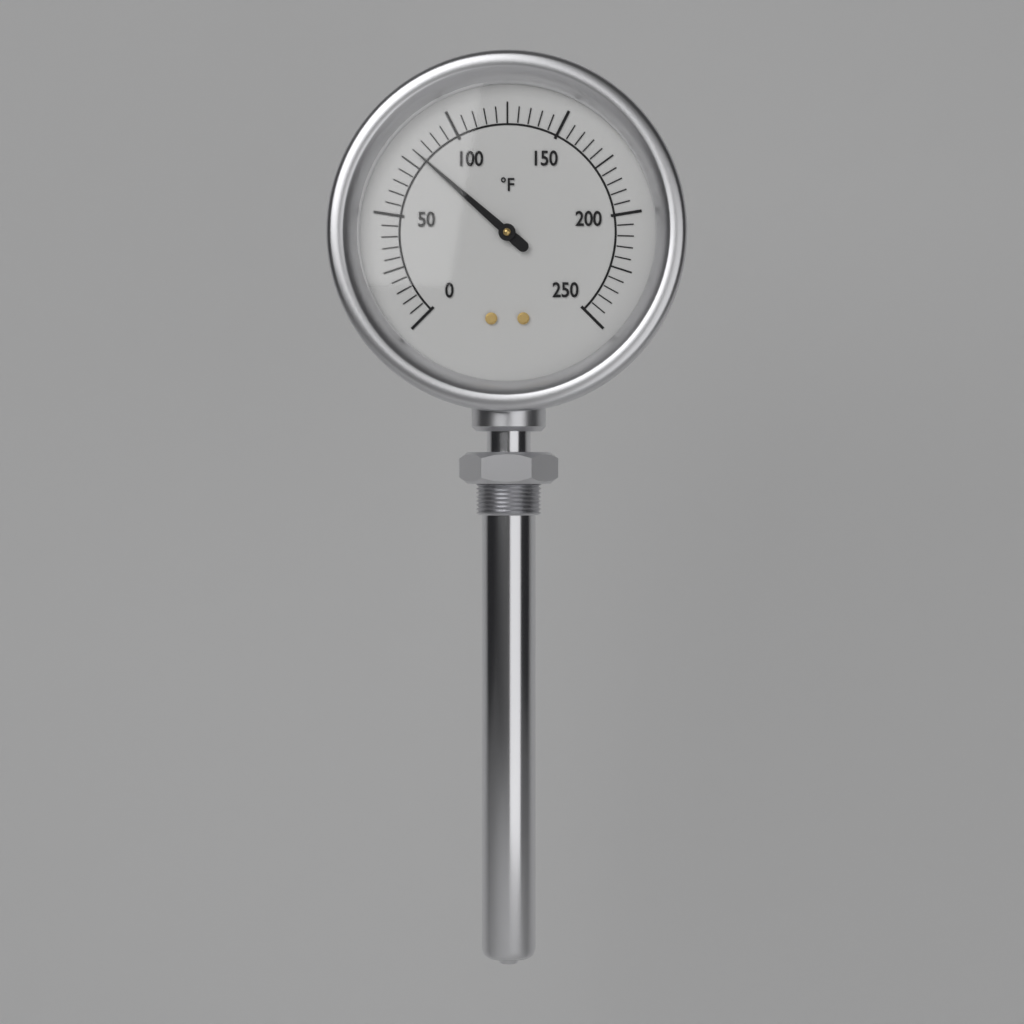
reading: 80 °F
